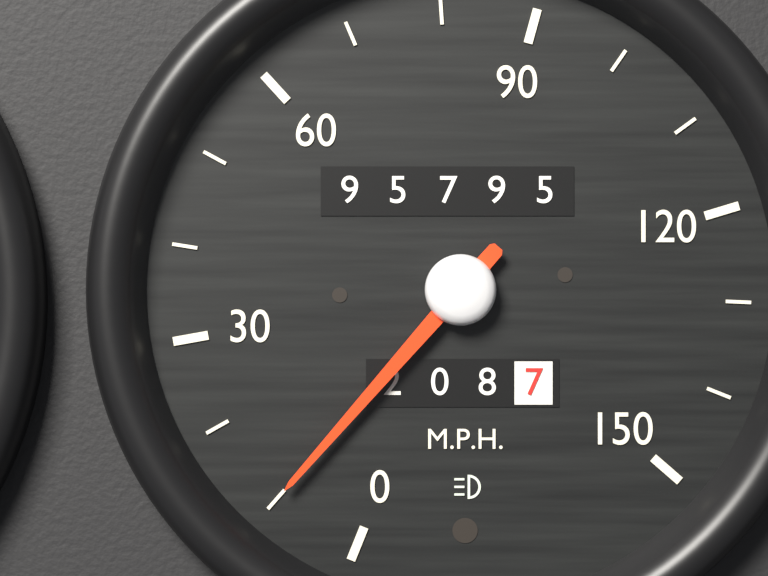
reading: 10 mph
